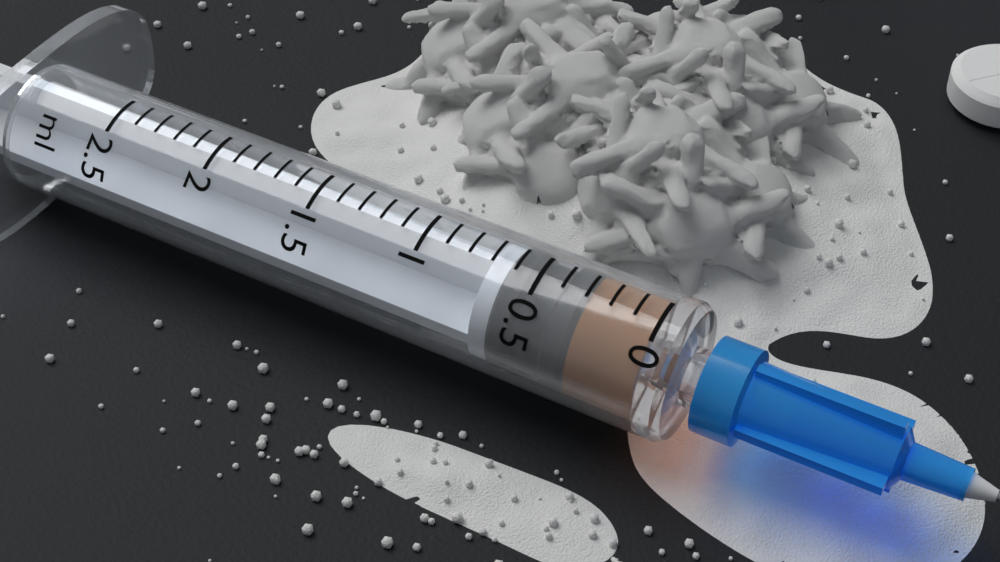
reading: 0.3 ml
